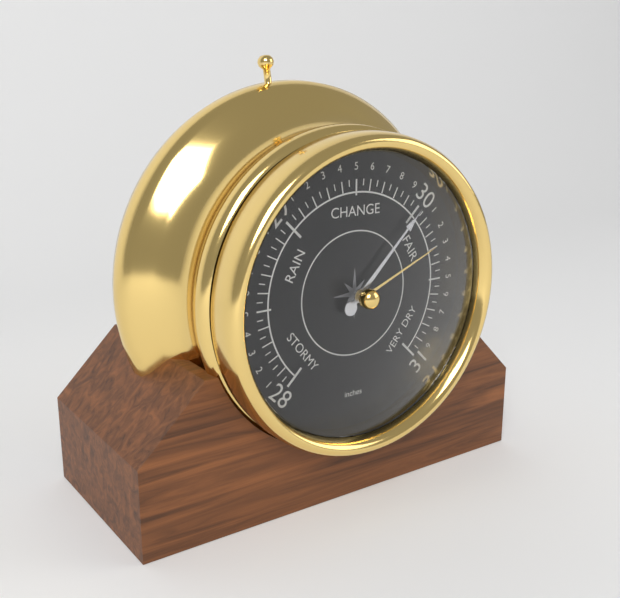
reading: 30.00 inches
